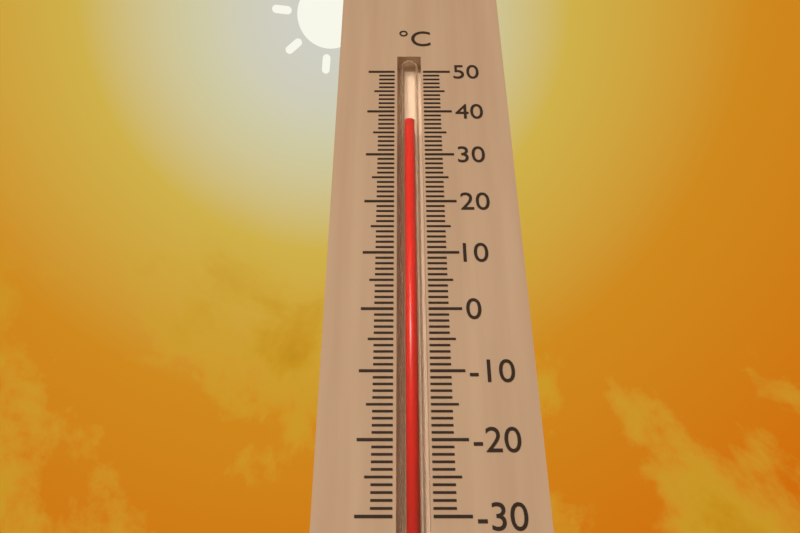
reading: 38 °C
